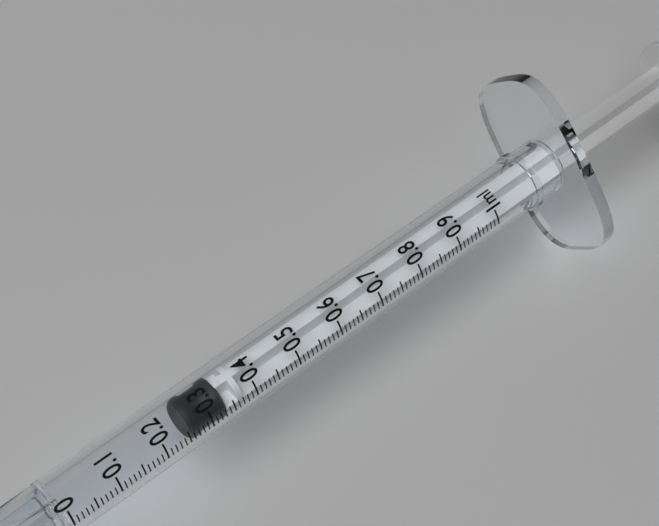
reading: 0.26 ml
